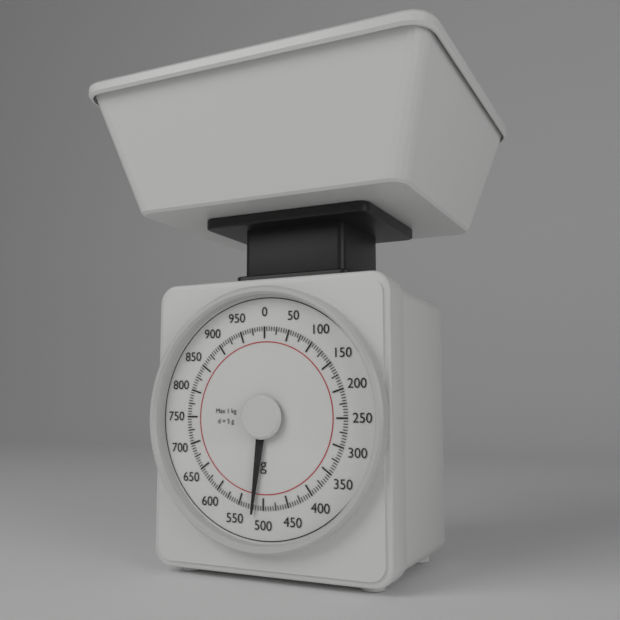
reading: 520 g
